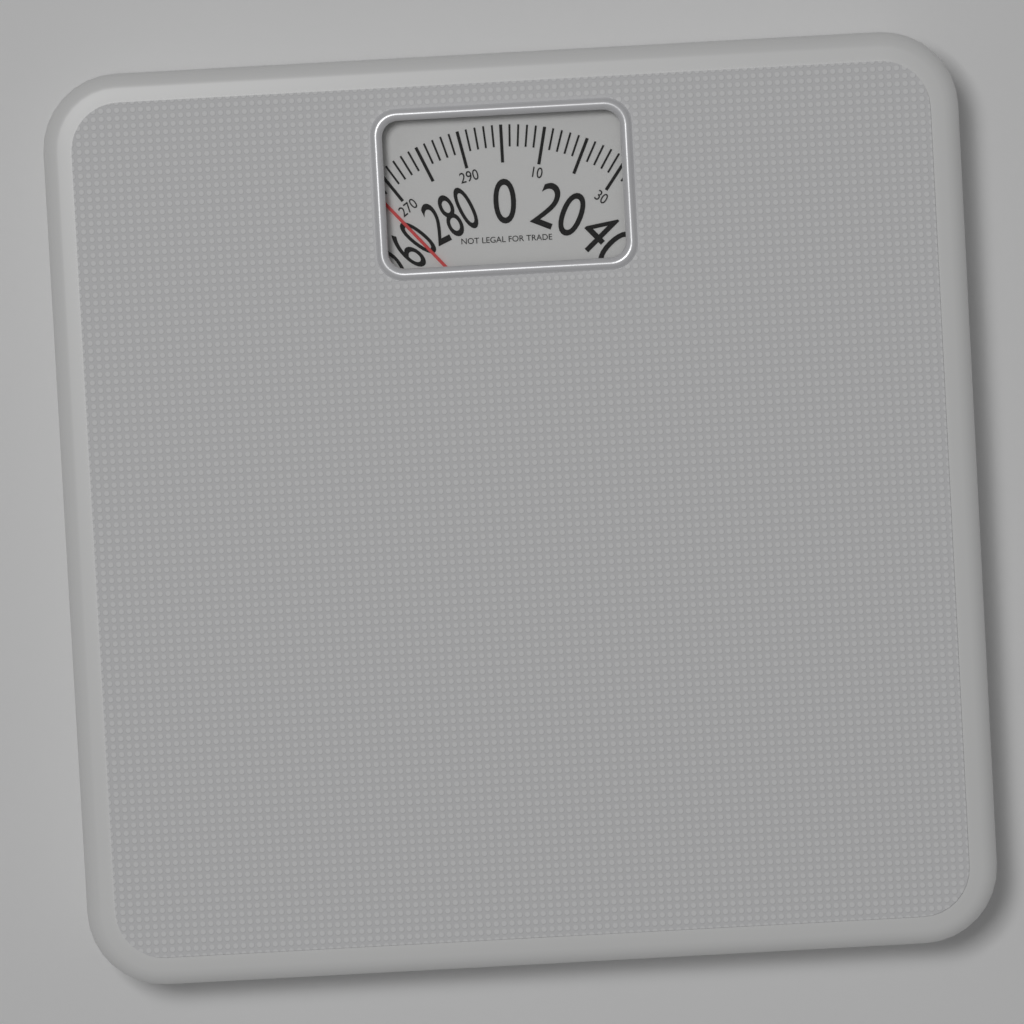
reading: 266 (no unit)
